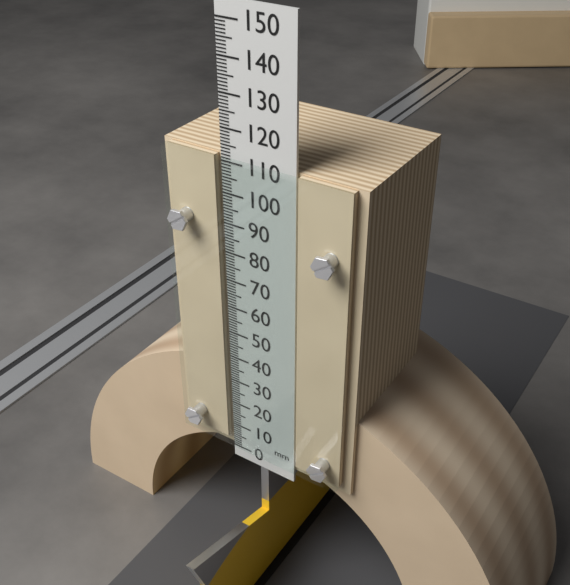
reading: 112 mm
